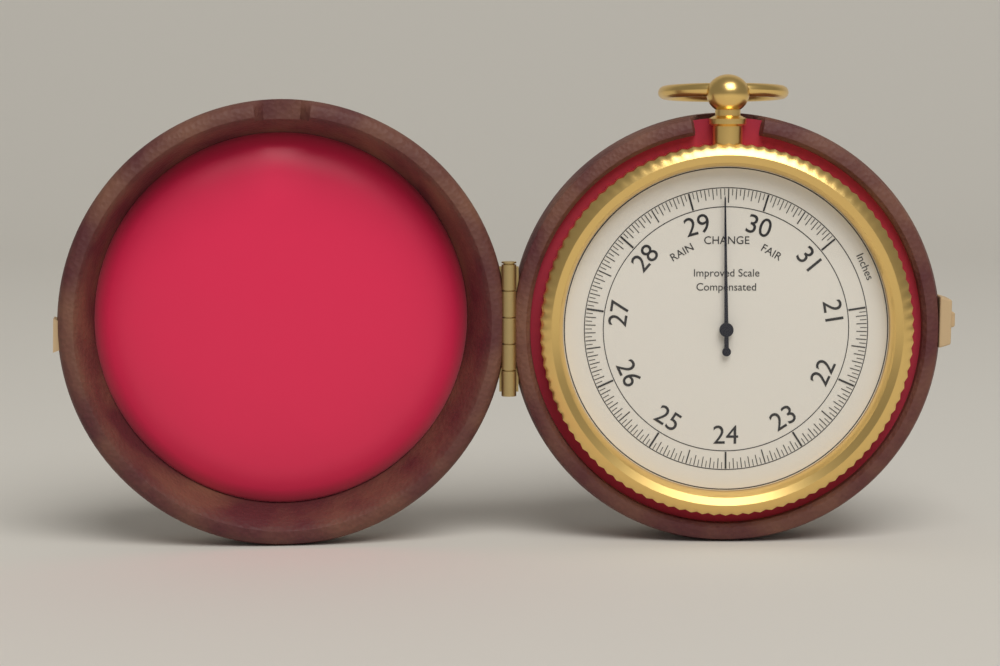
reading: 29.45 inches
